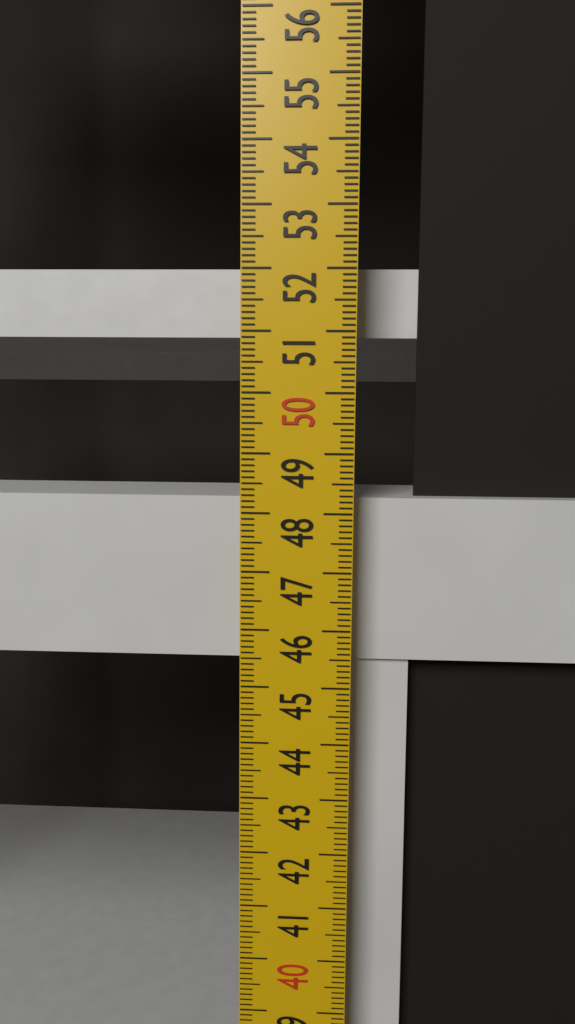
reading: 48.2 cm
